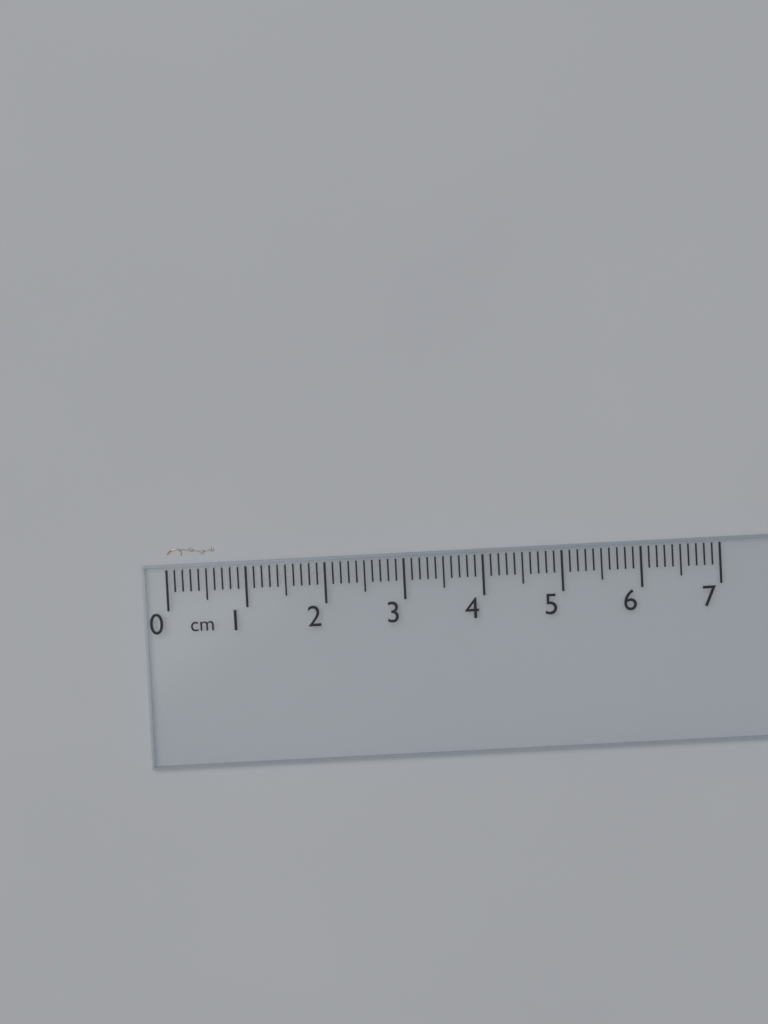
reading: 0.6 cm
